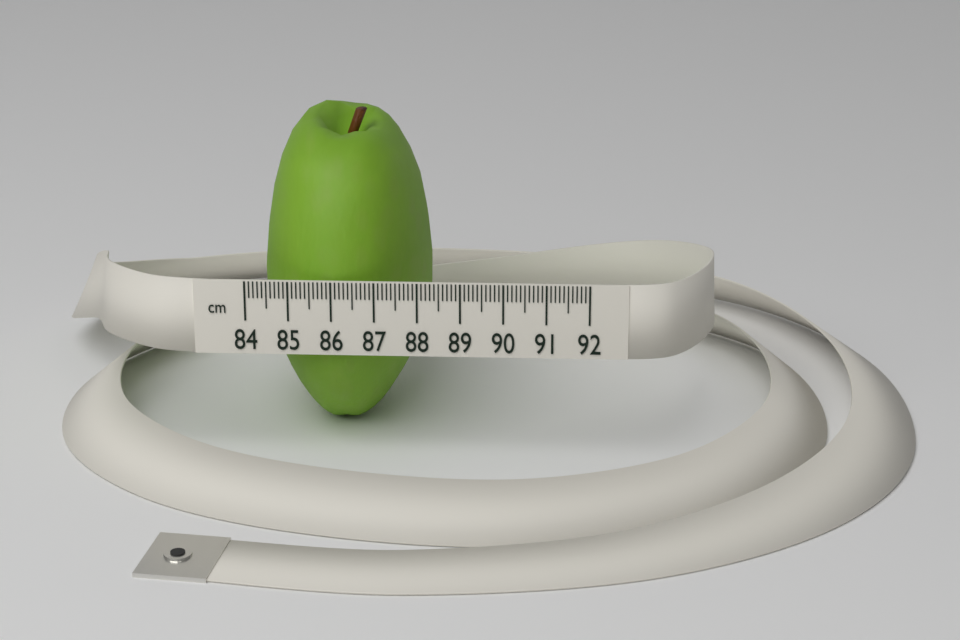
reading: 88.1 cm
